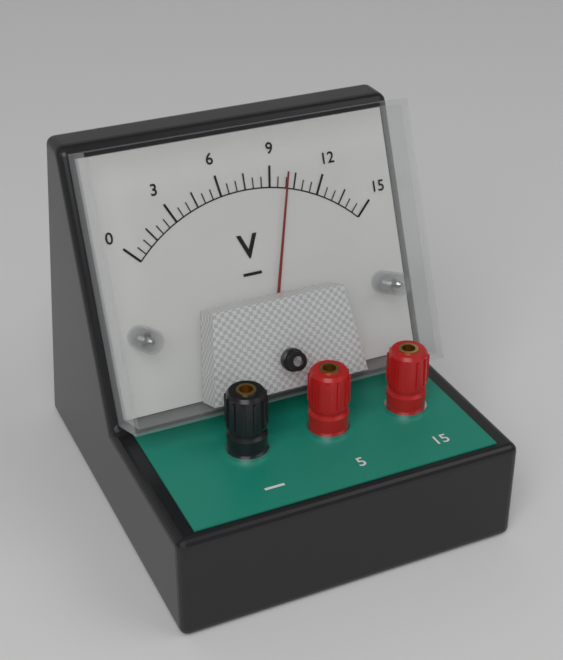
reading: 10.0 V
